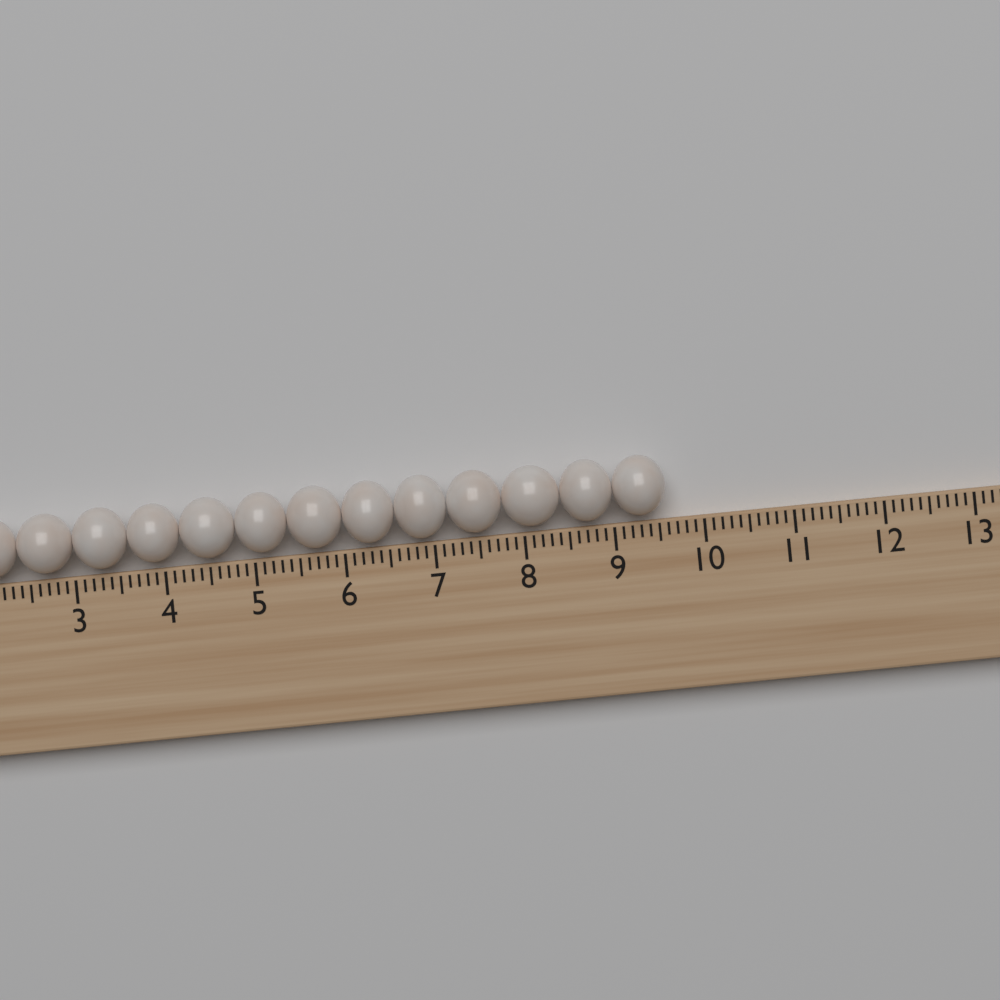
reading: 9.6 (no unit)
